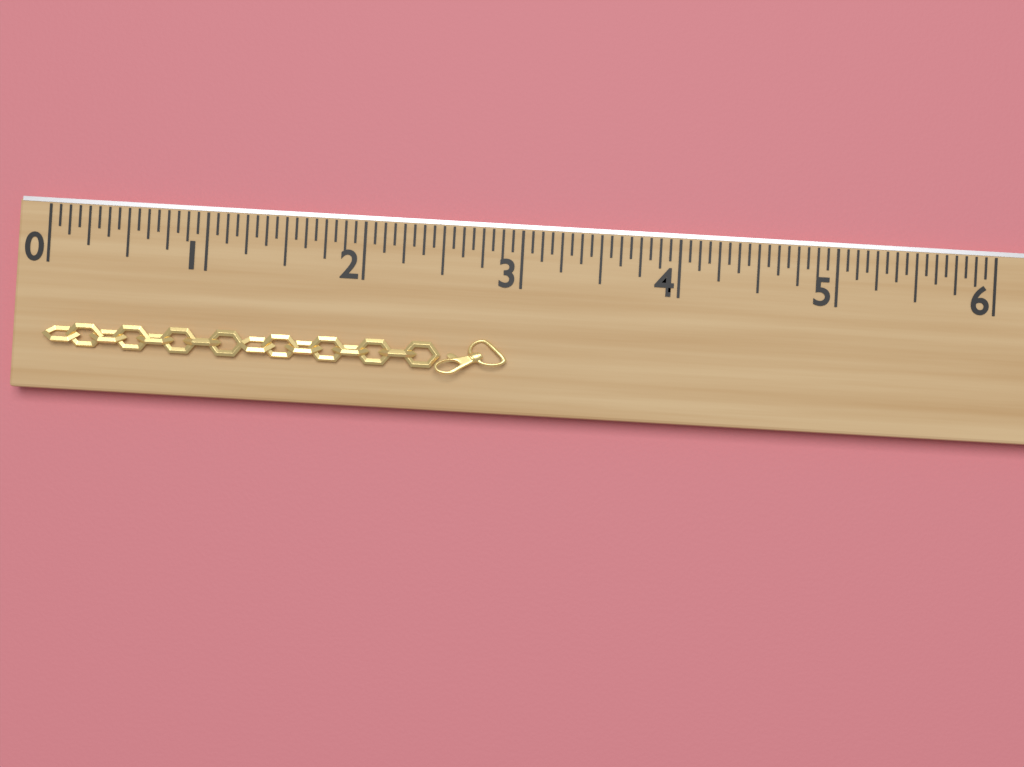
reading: 2.9375 (no unit)
